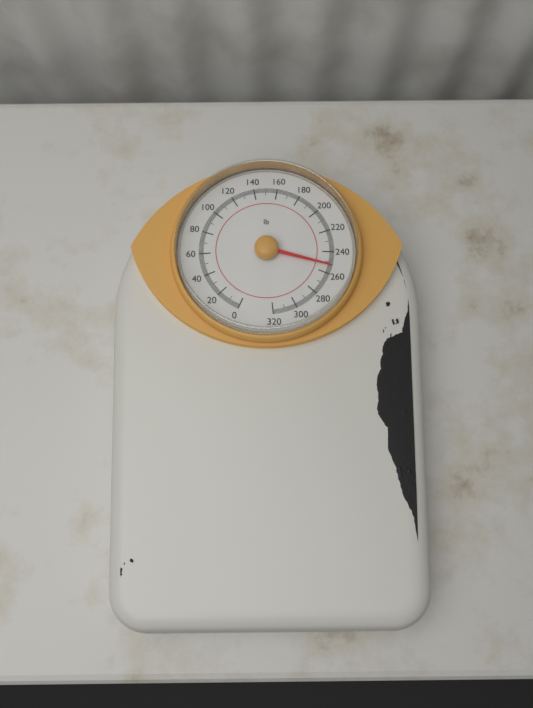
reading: 253 lb
